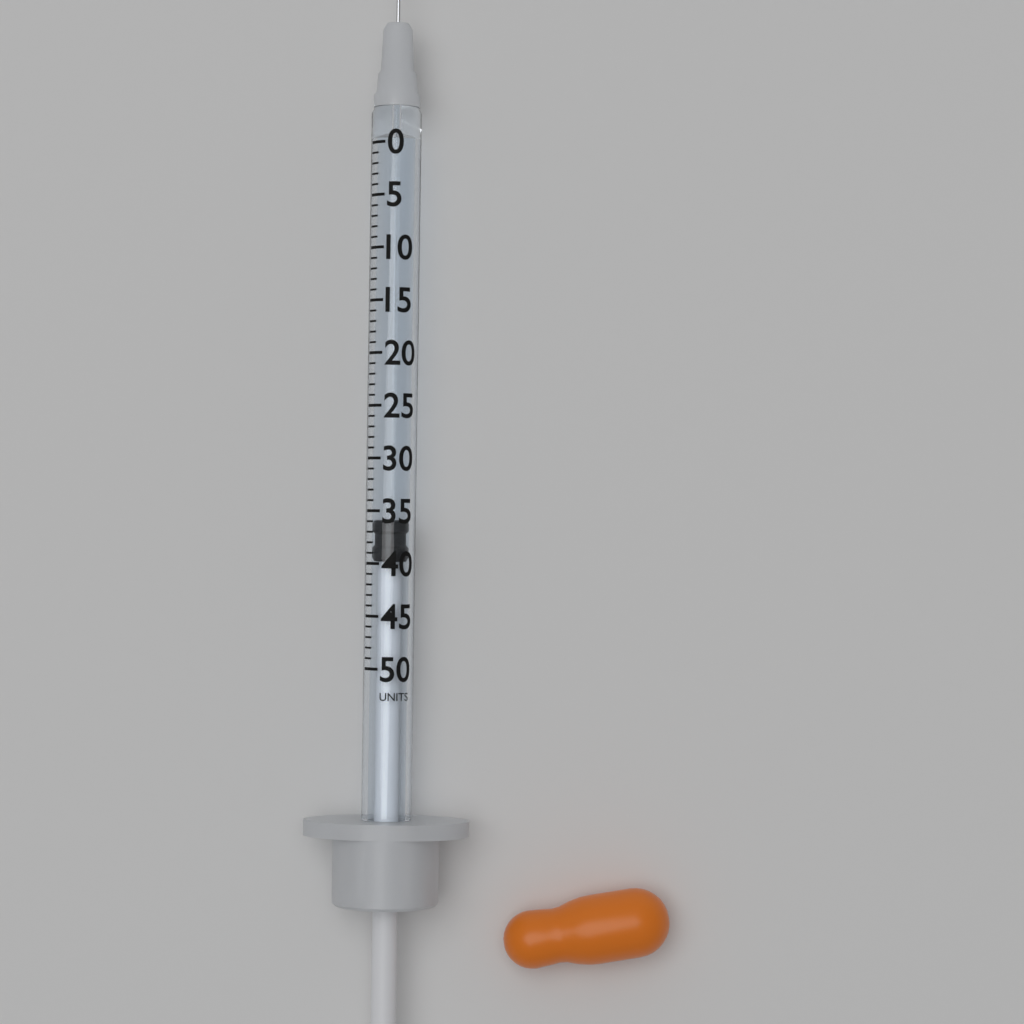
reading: 36 units
